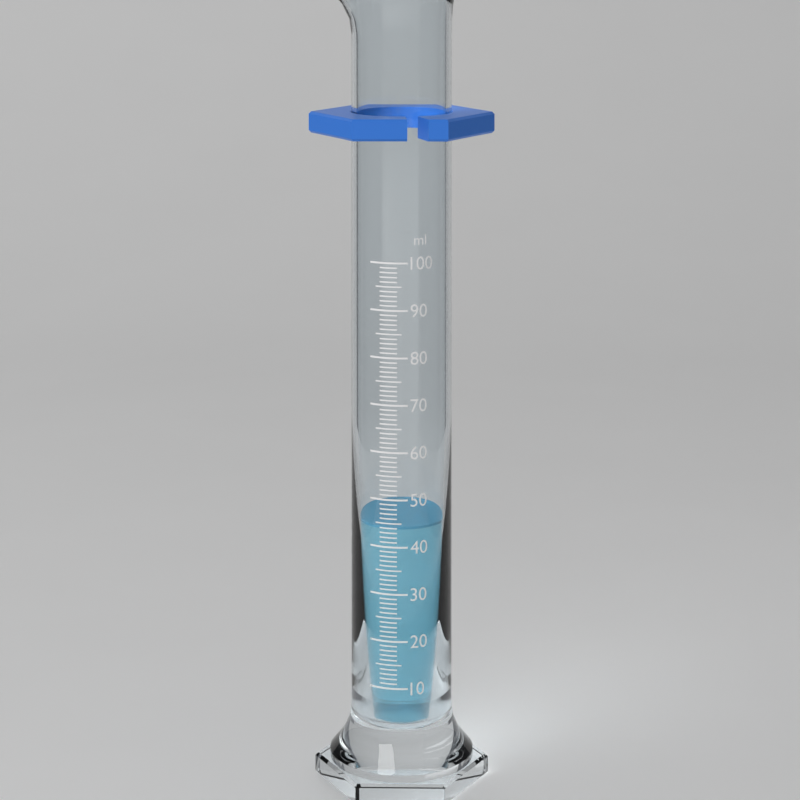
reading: 44 ml
